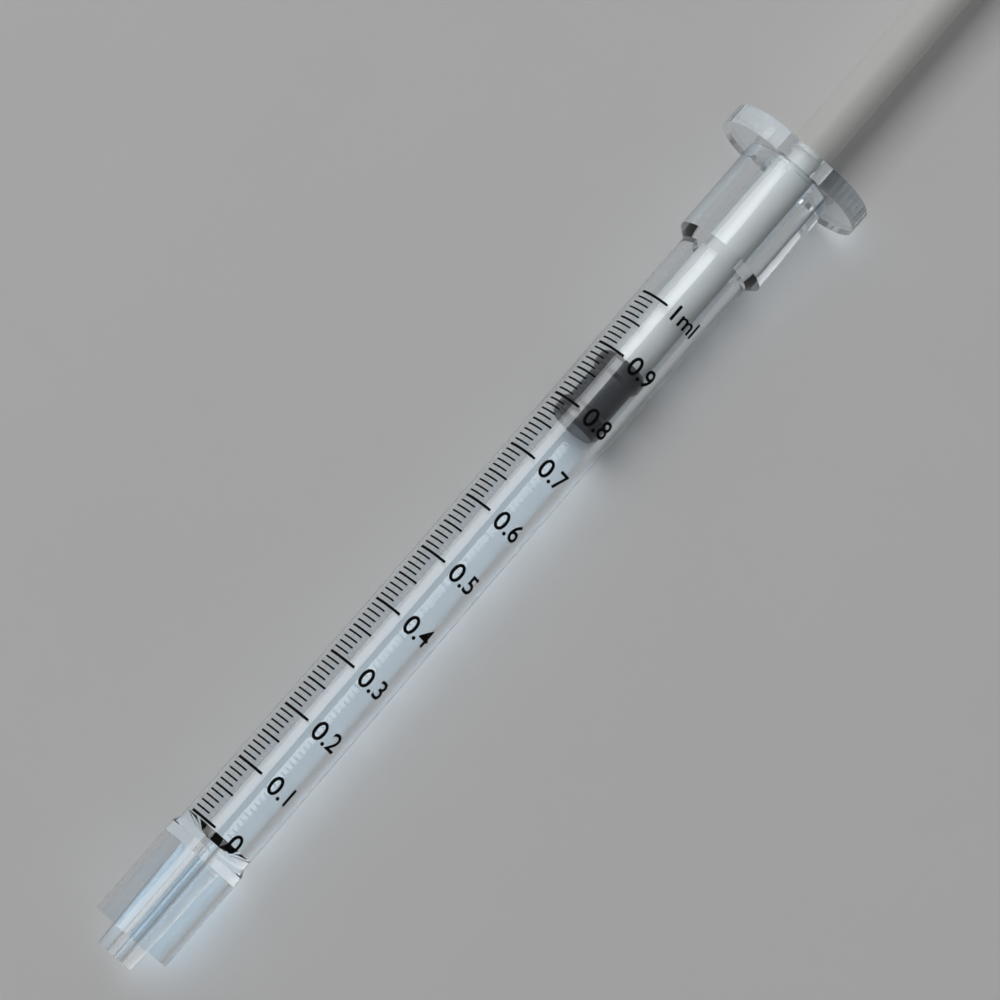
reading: 0.78 ml
